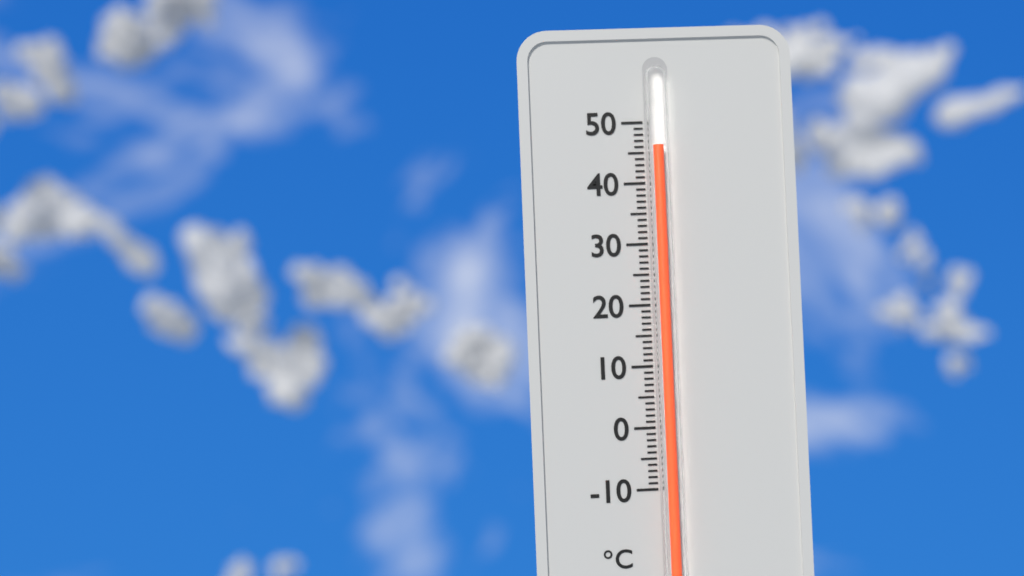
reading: 46 °C
